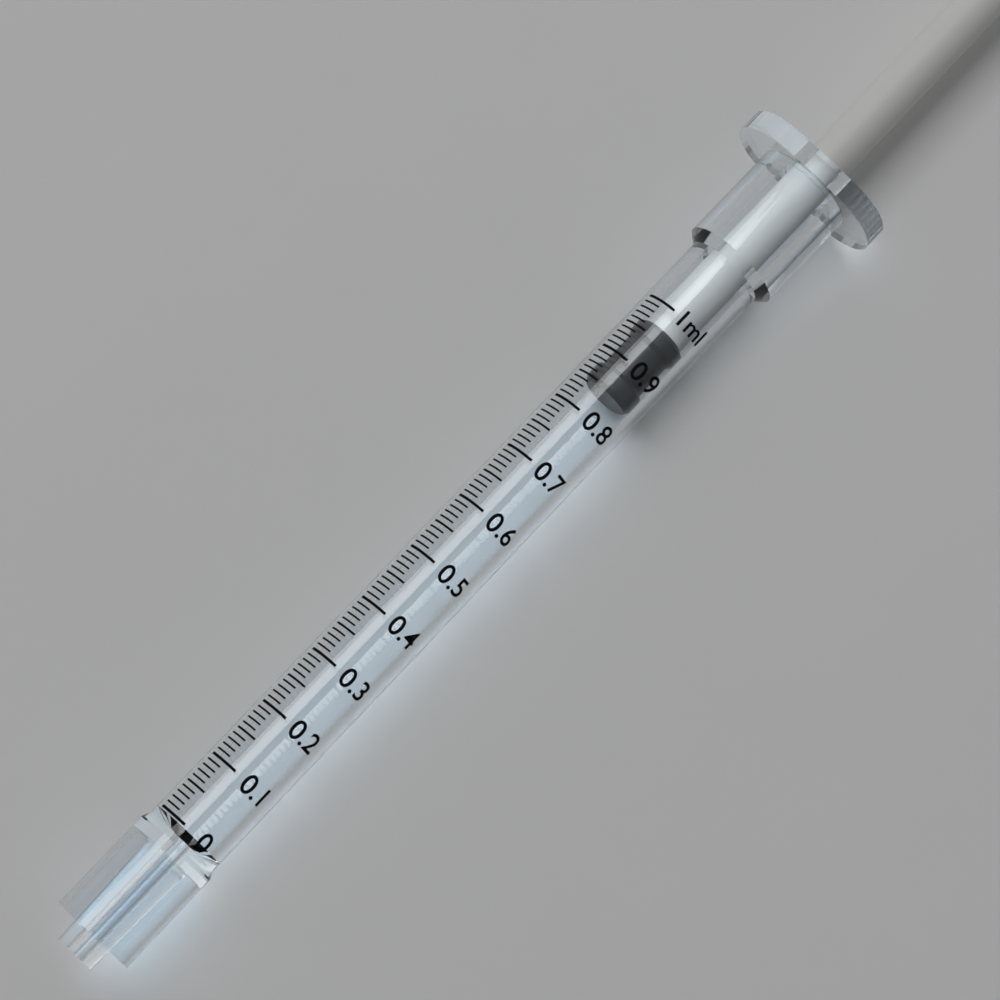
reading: 0.85 ml
